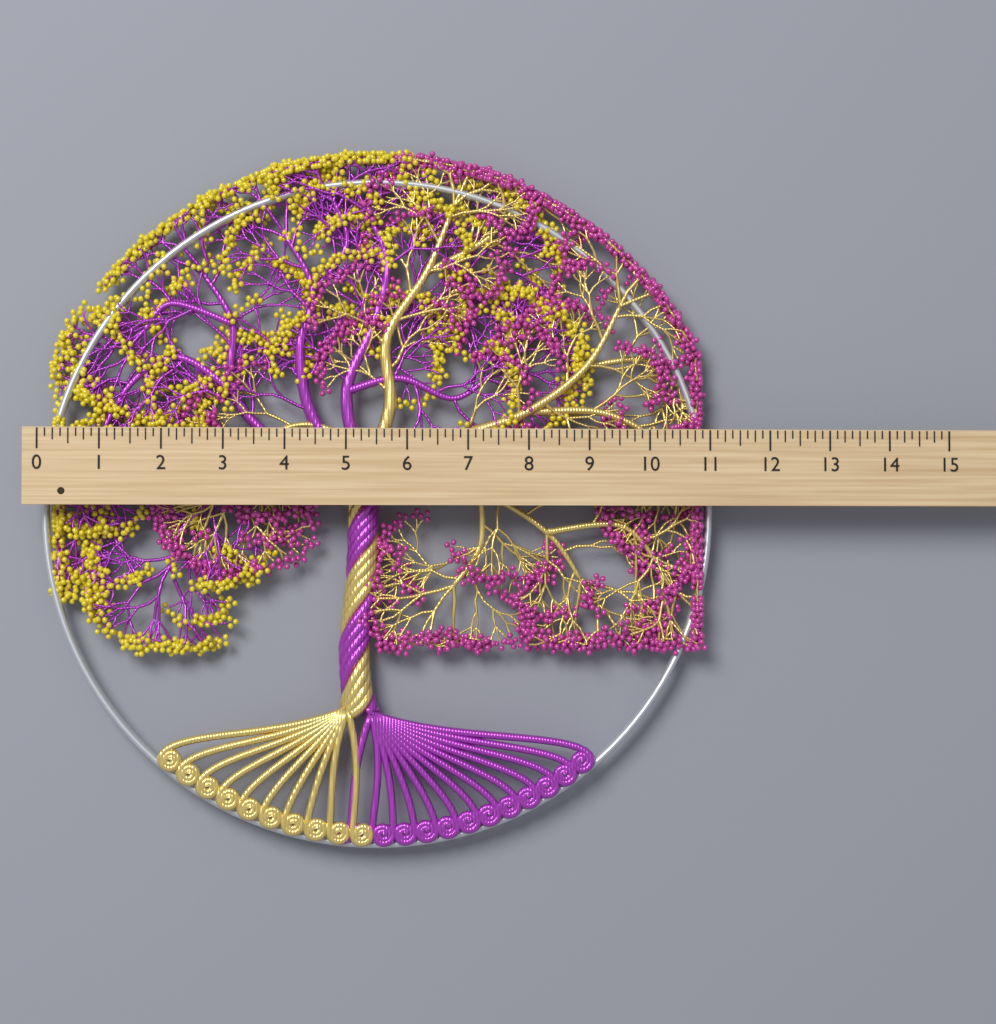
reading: 11.125 (no unit)
